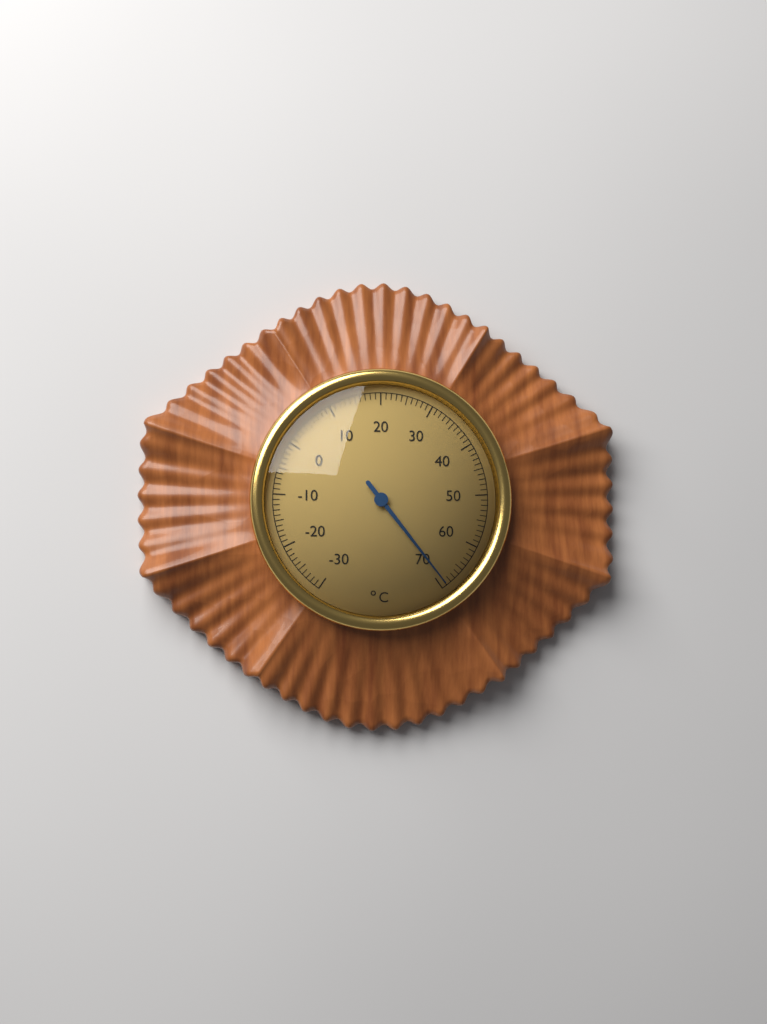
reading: 69 °C
